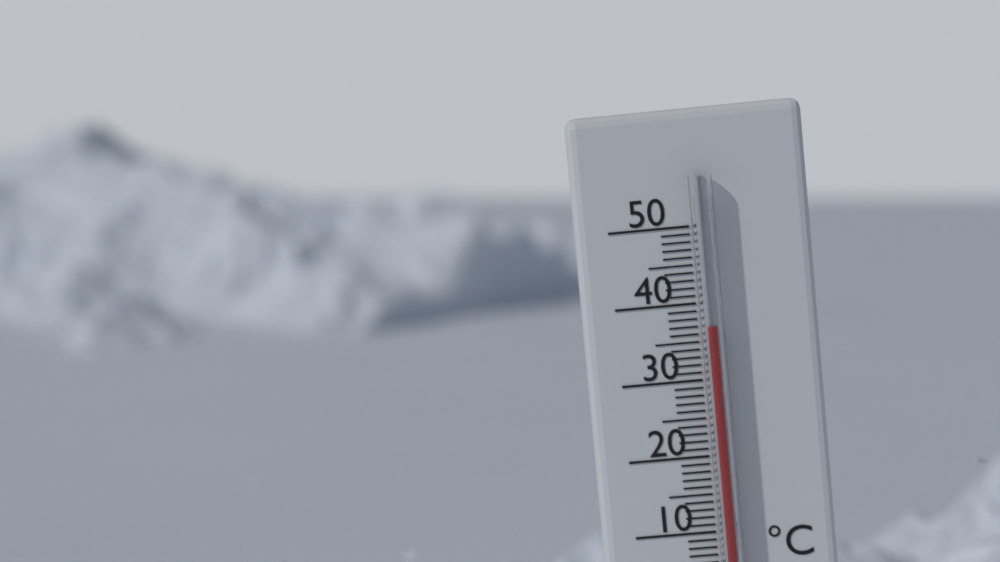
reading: 37 °C
